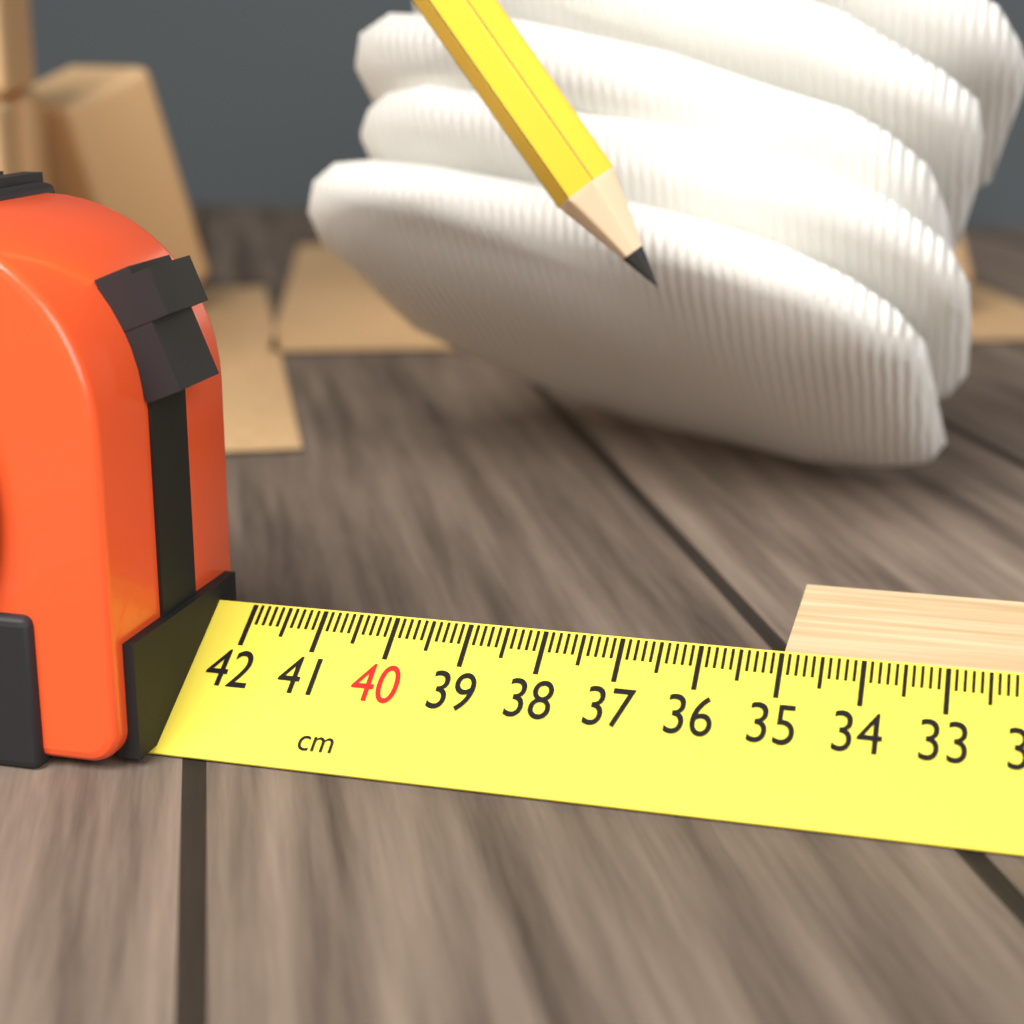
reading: 35.0 cm
